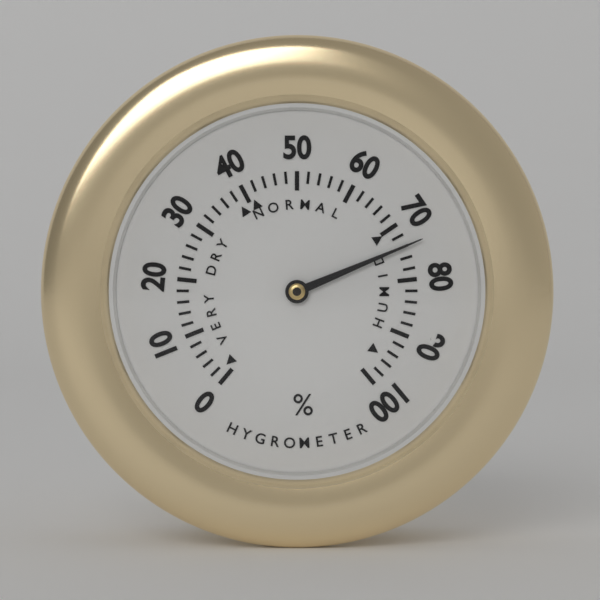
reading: 74 %
